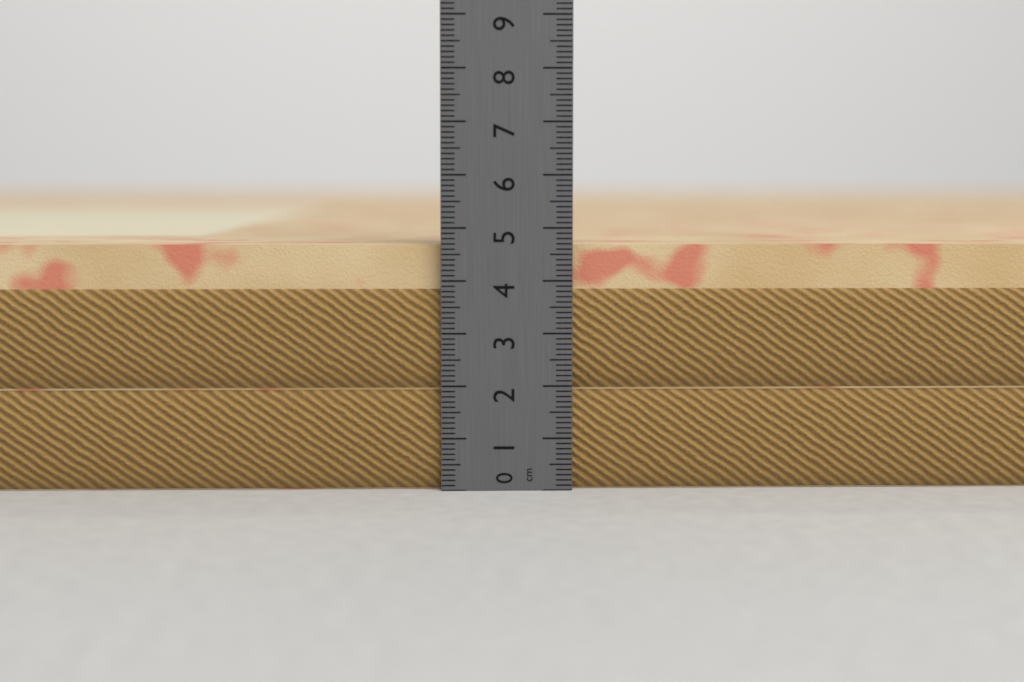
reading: 4.7 cm
